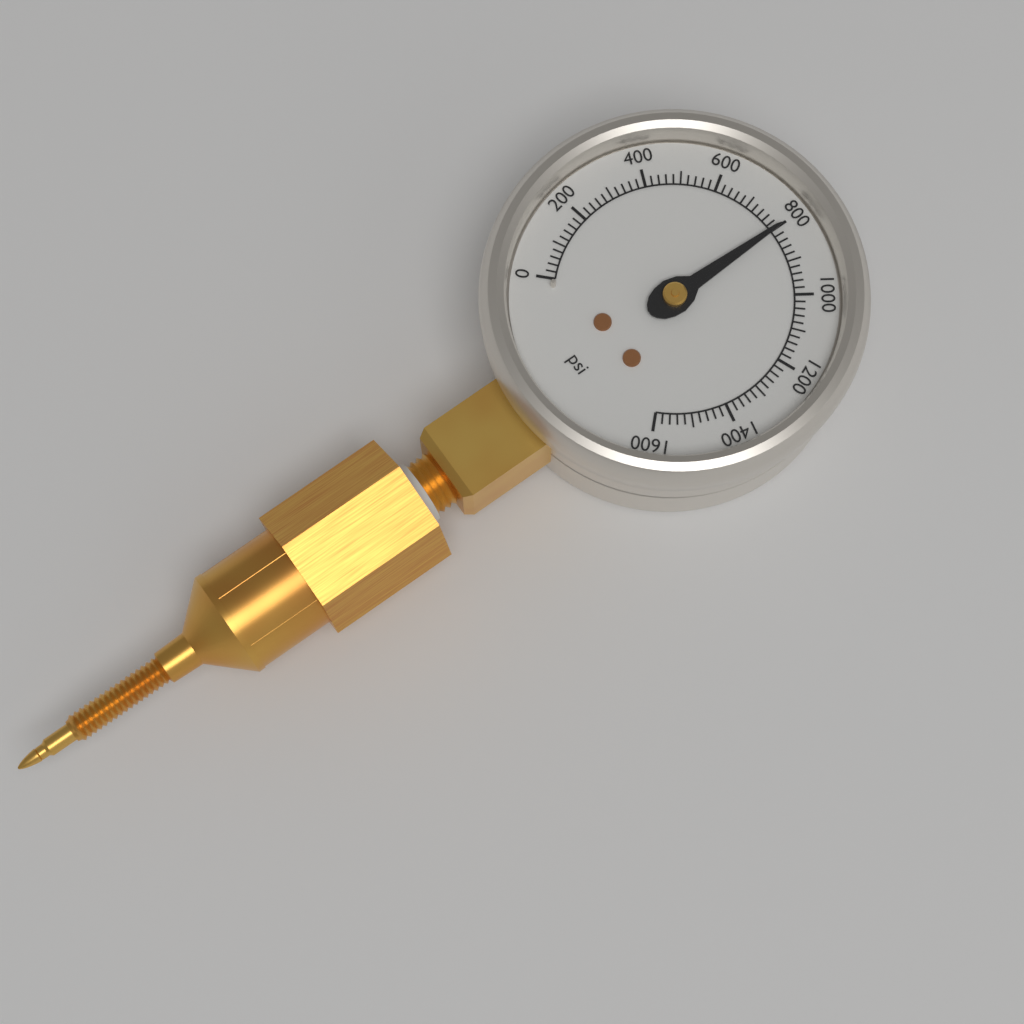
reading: 800 psi
